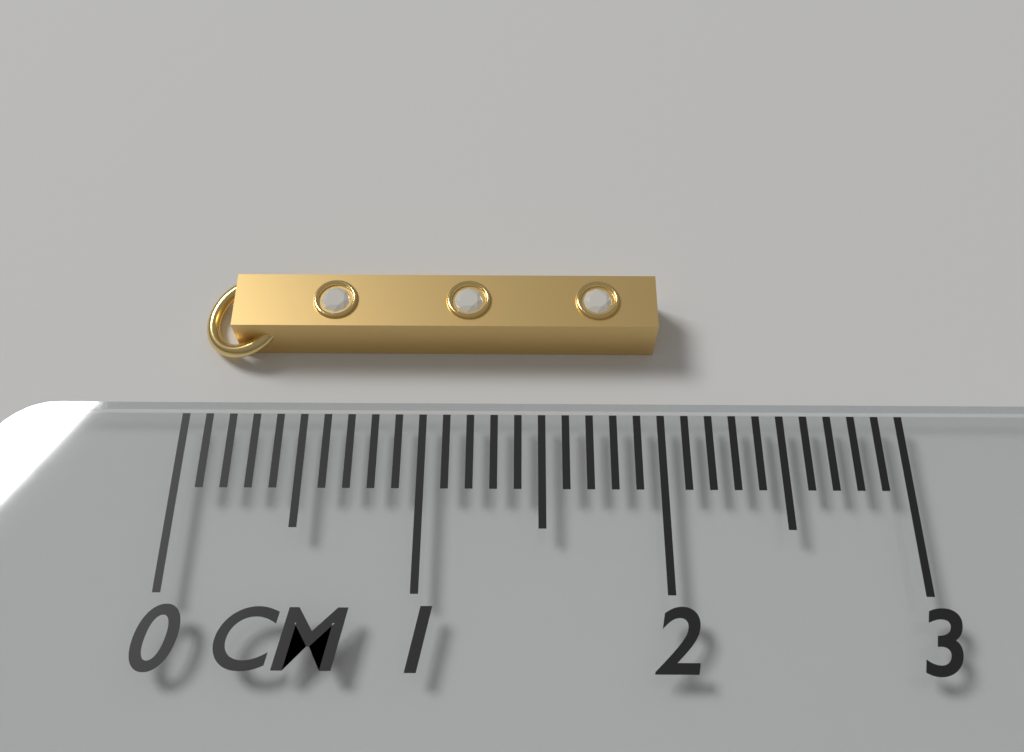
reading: 2.0 cm
